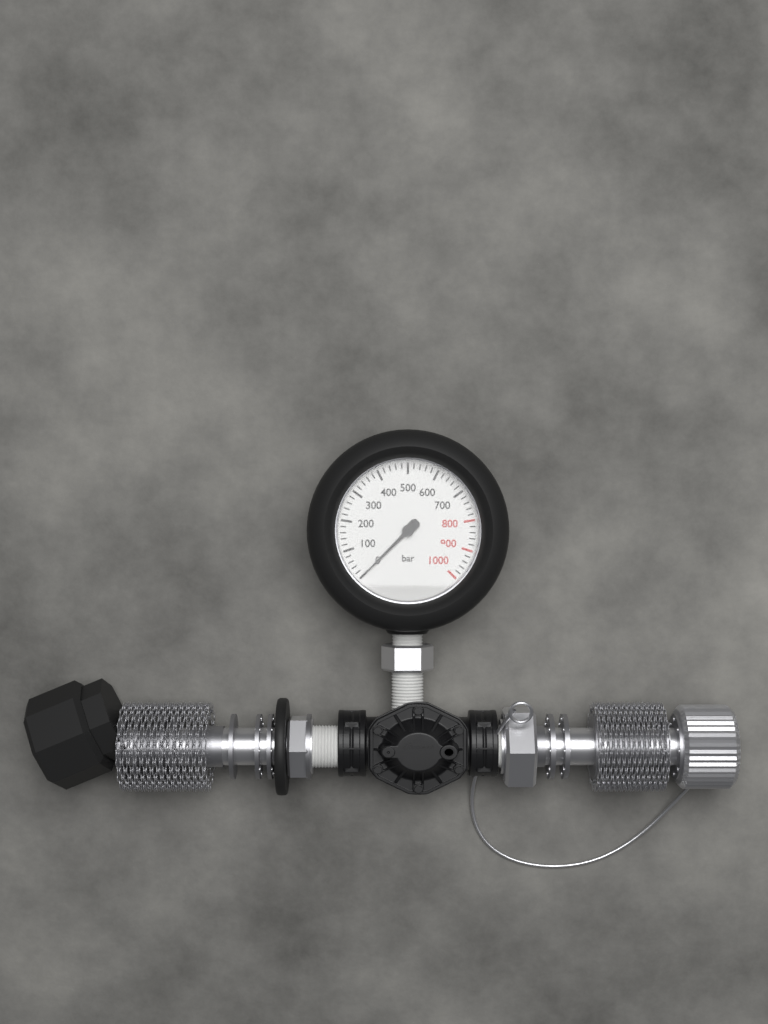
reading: 0 bar
